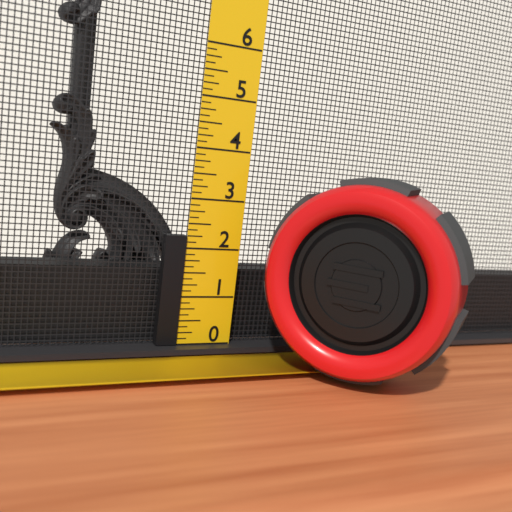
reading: 2.250 (no unit)
